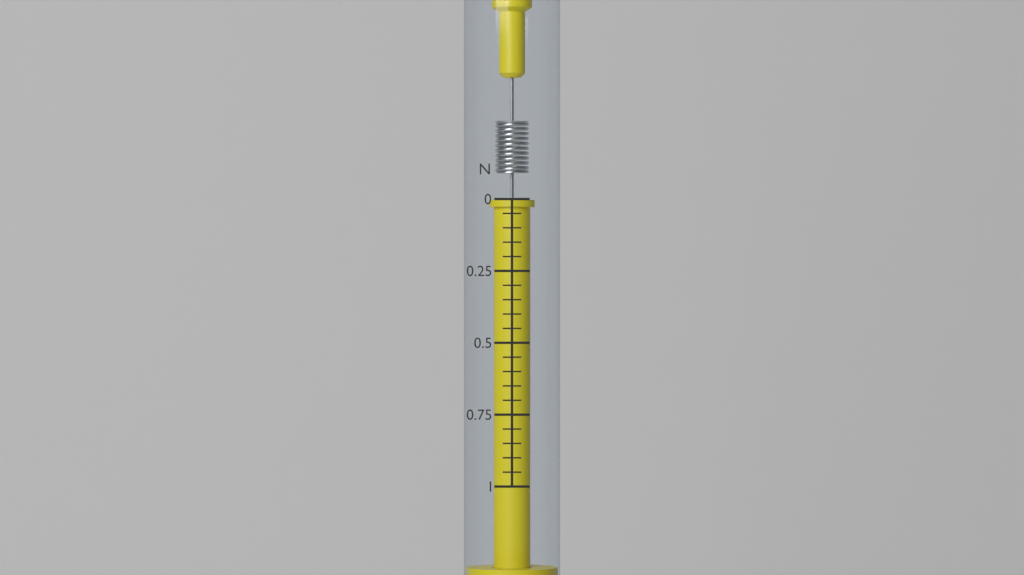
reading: 0.00 N
